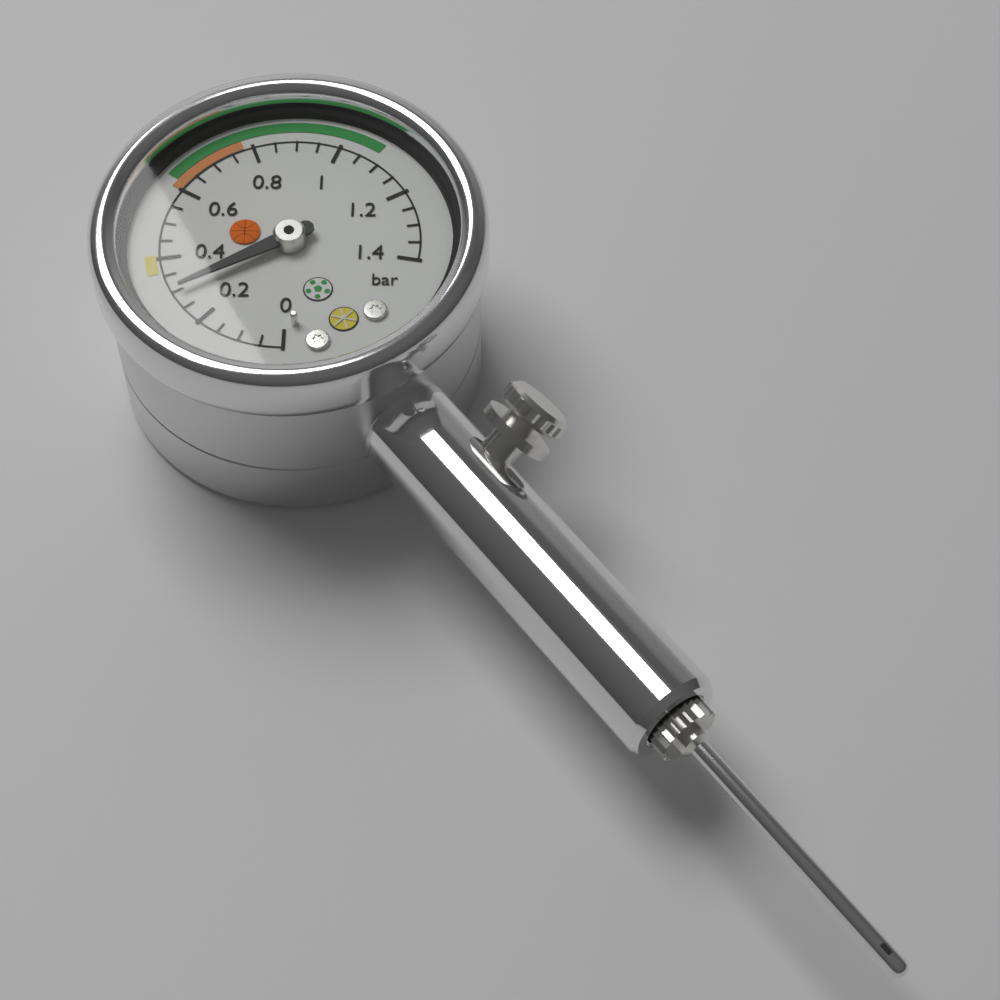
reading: 0.30 bar
